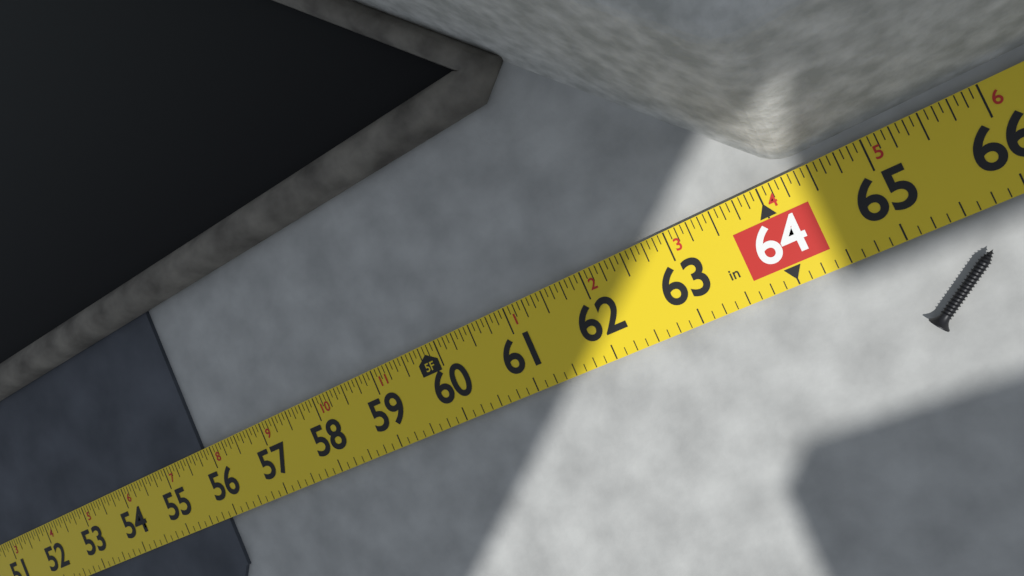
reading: 55.8125 in
